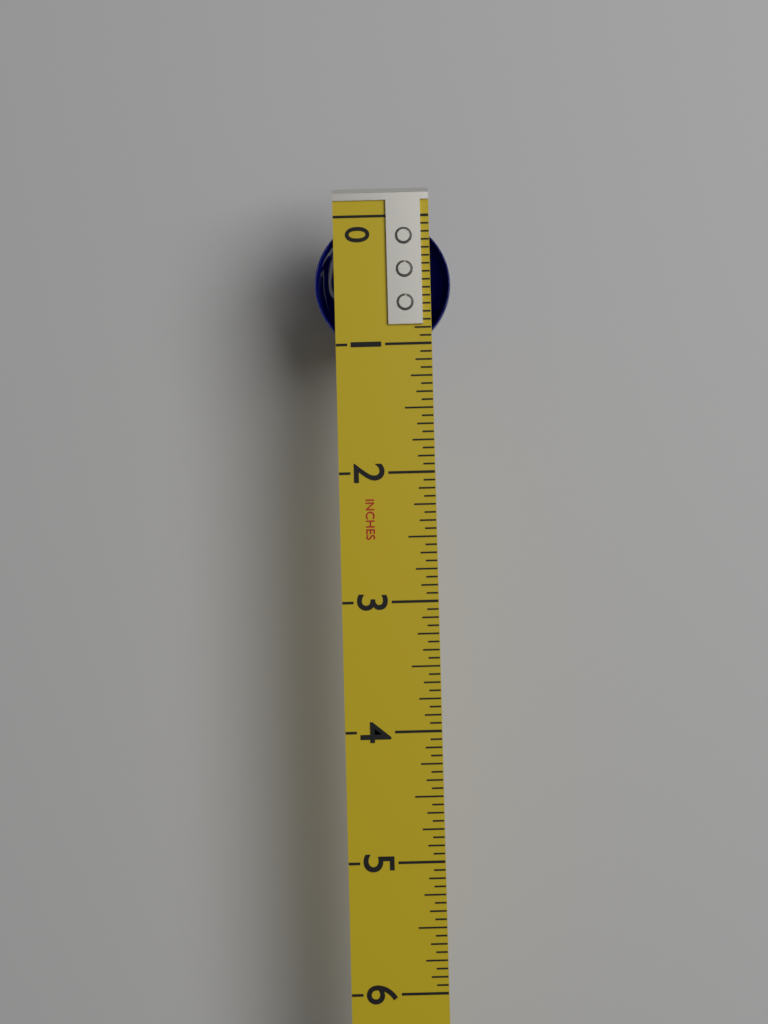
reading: 1.0625 in
